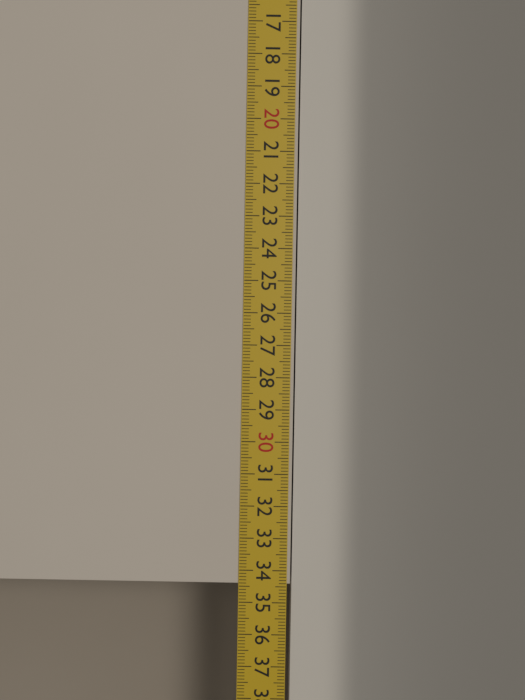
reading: 34.4 cm
